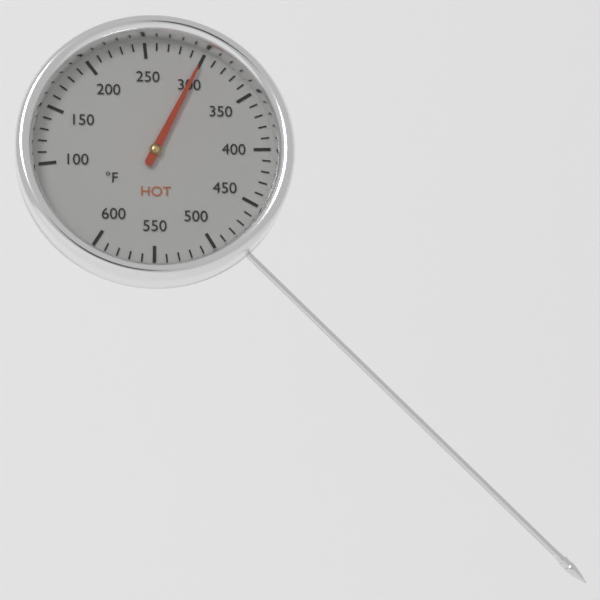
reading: 300 °F
